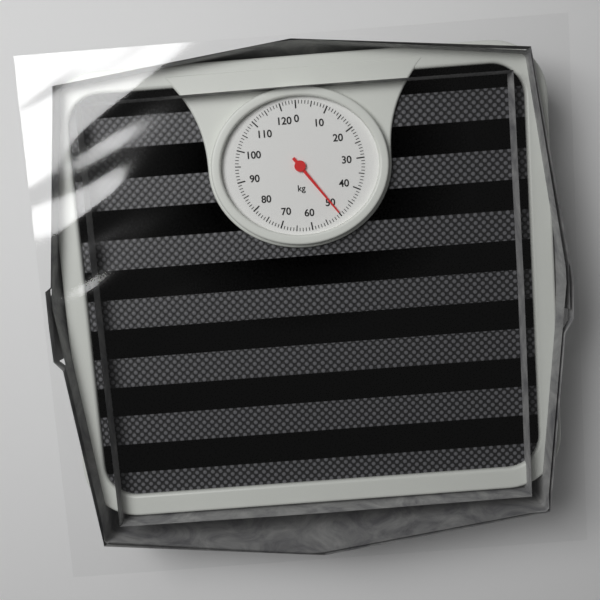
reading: 50 kg
